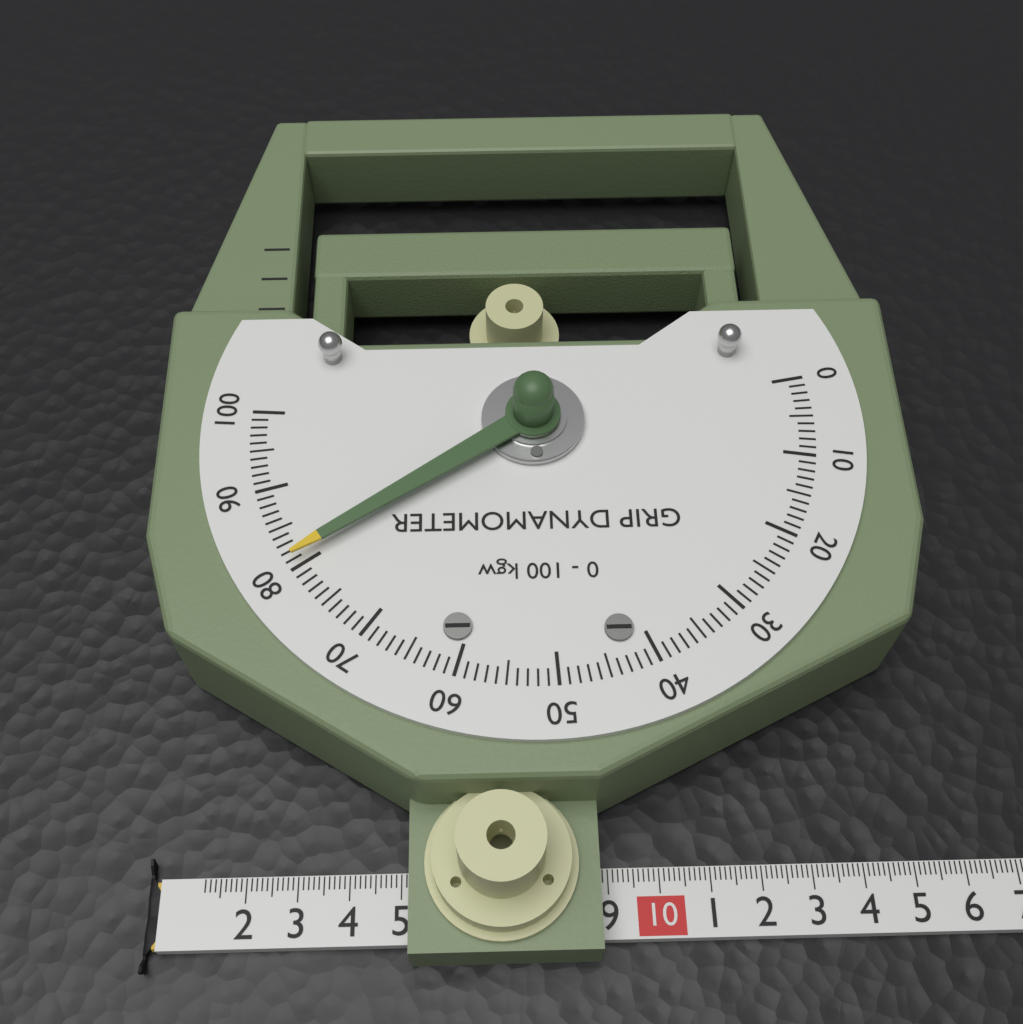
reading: 81 kgw
